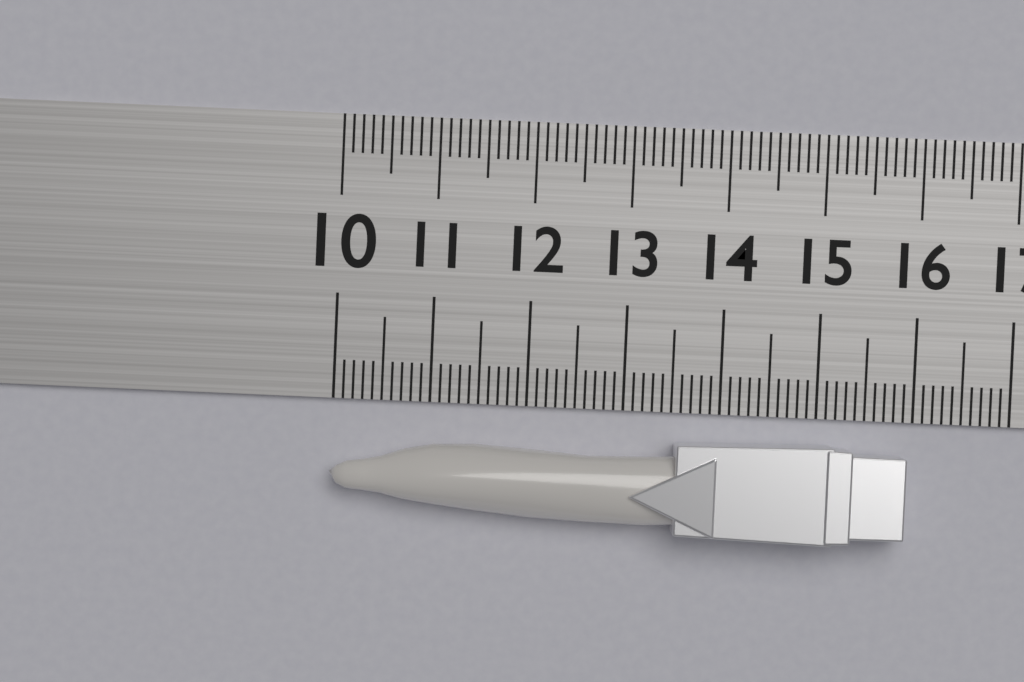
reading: 15.9 (no unit)
